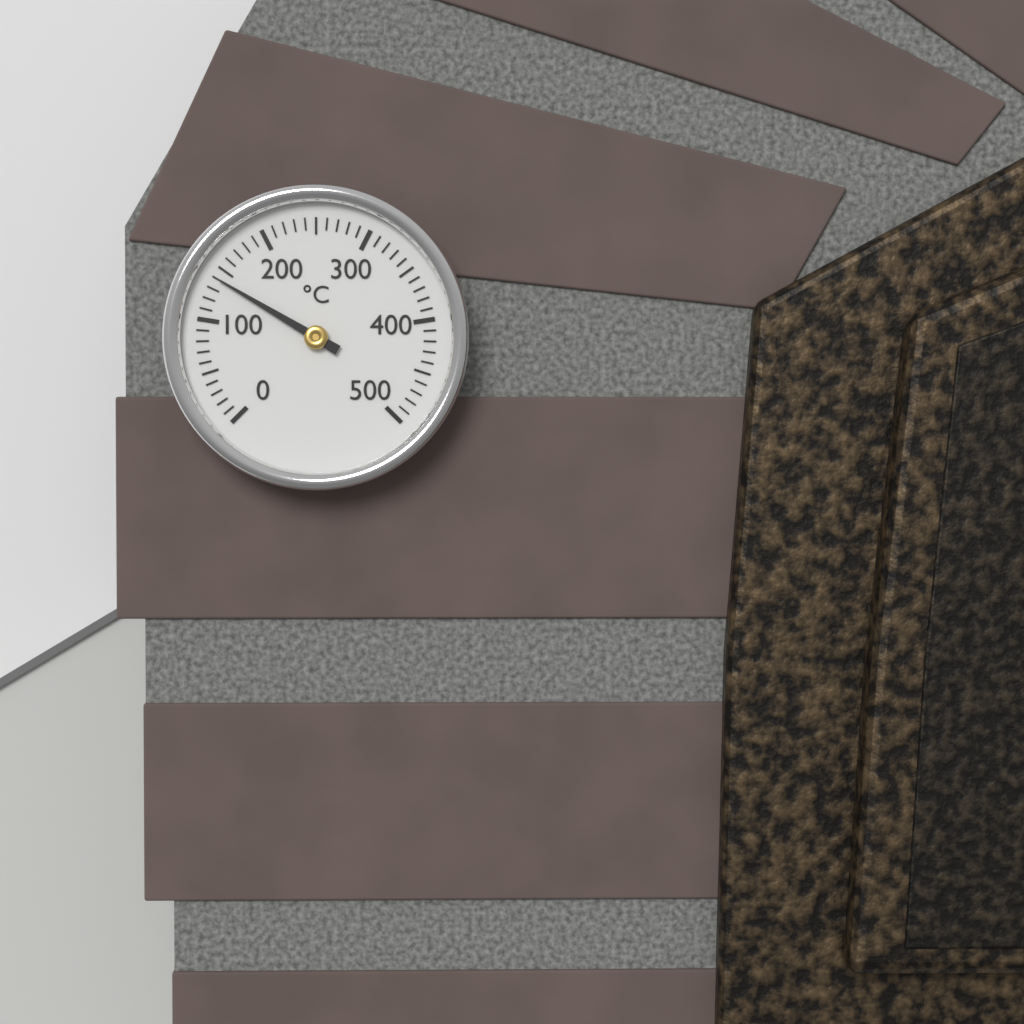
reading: 140 °C
